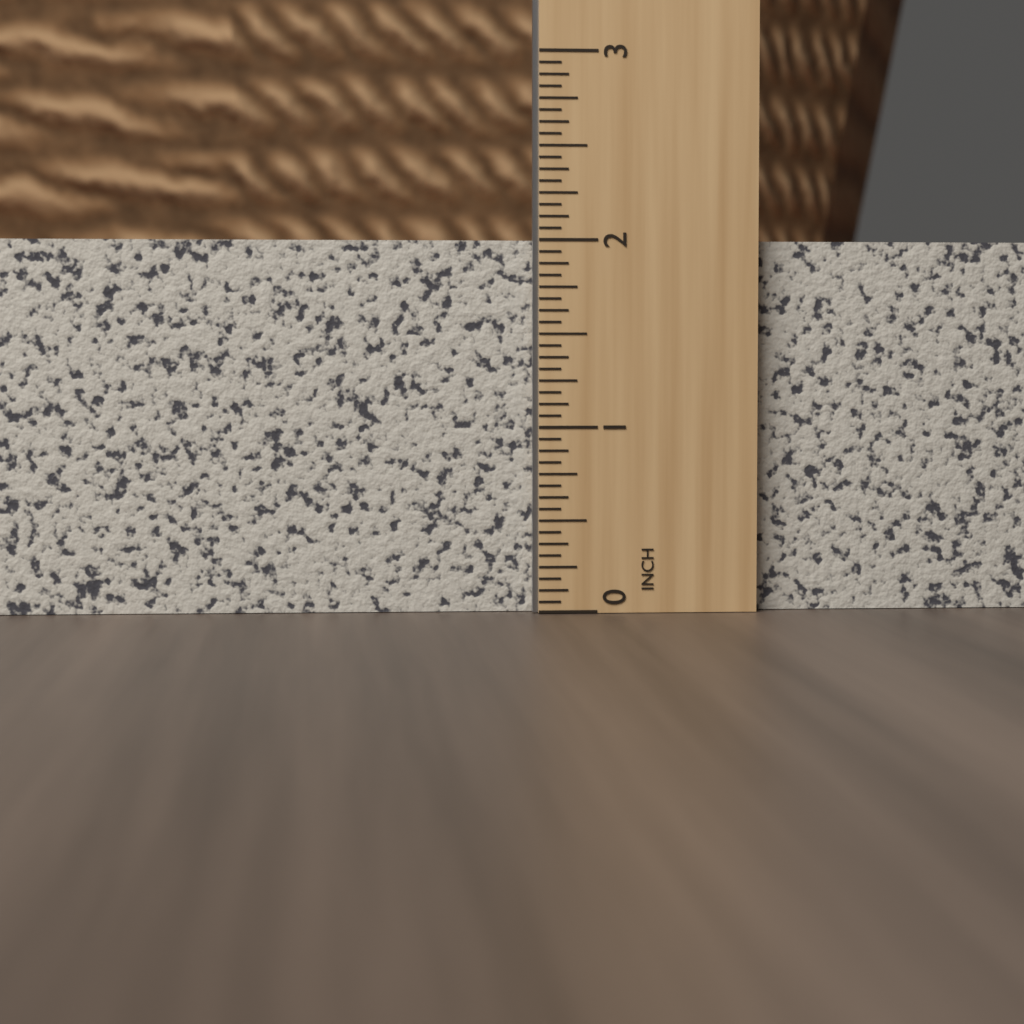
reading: 2.0000 in
